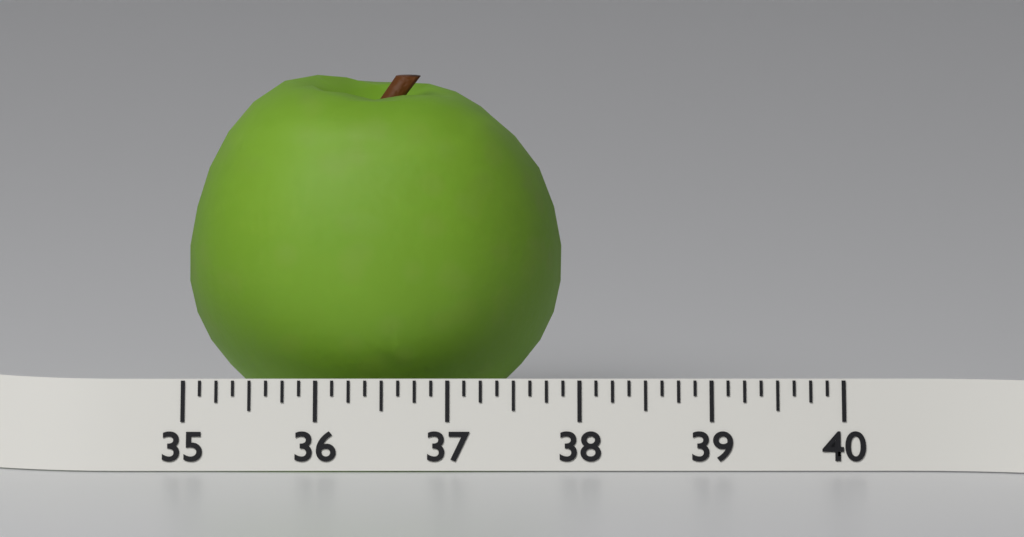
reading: 37.875 (no unit)
